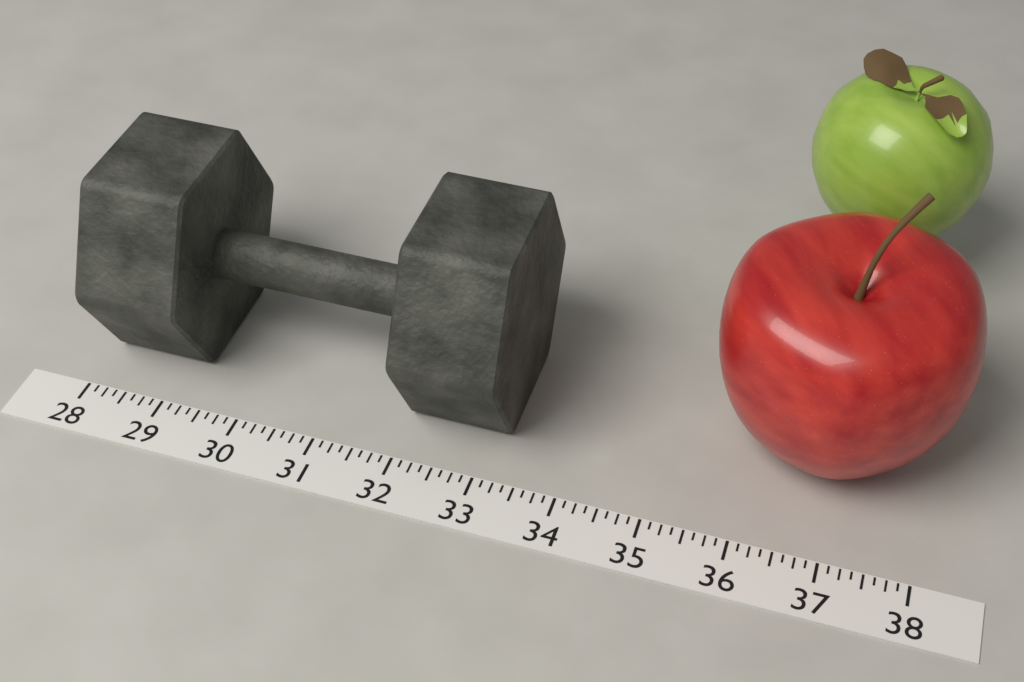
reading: 33.250 (no unit)
